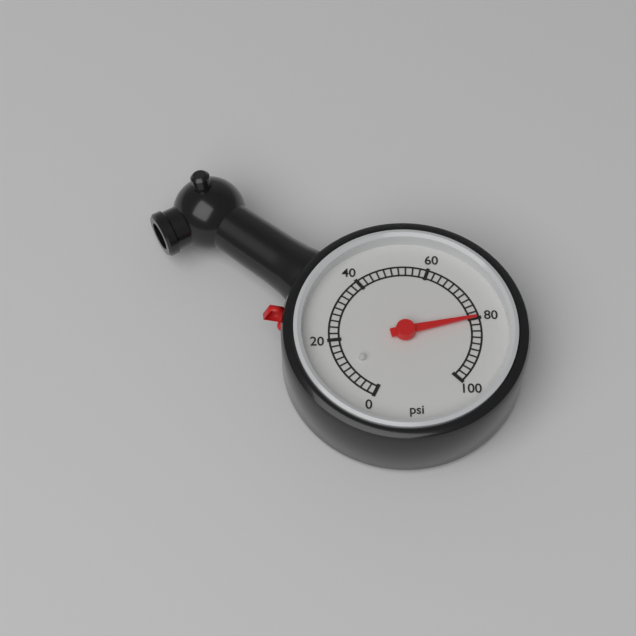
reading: 80 psi
